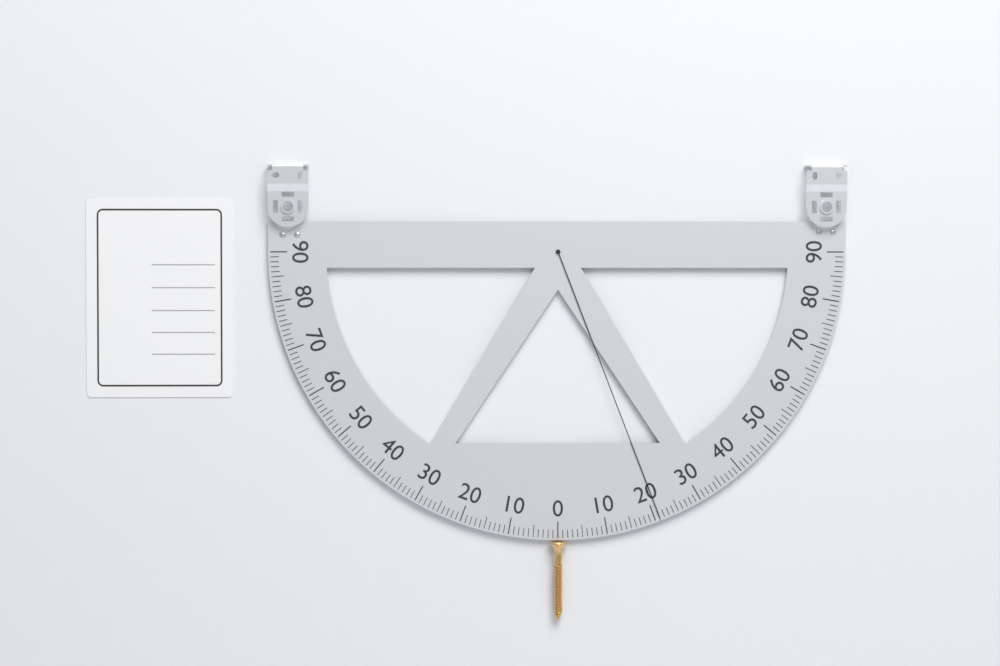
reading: 21 (no unit)
